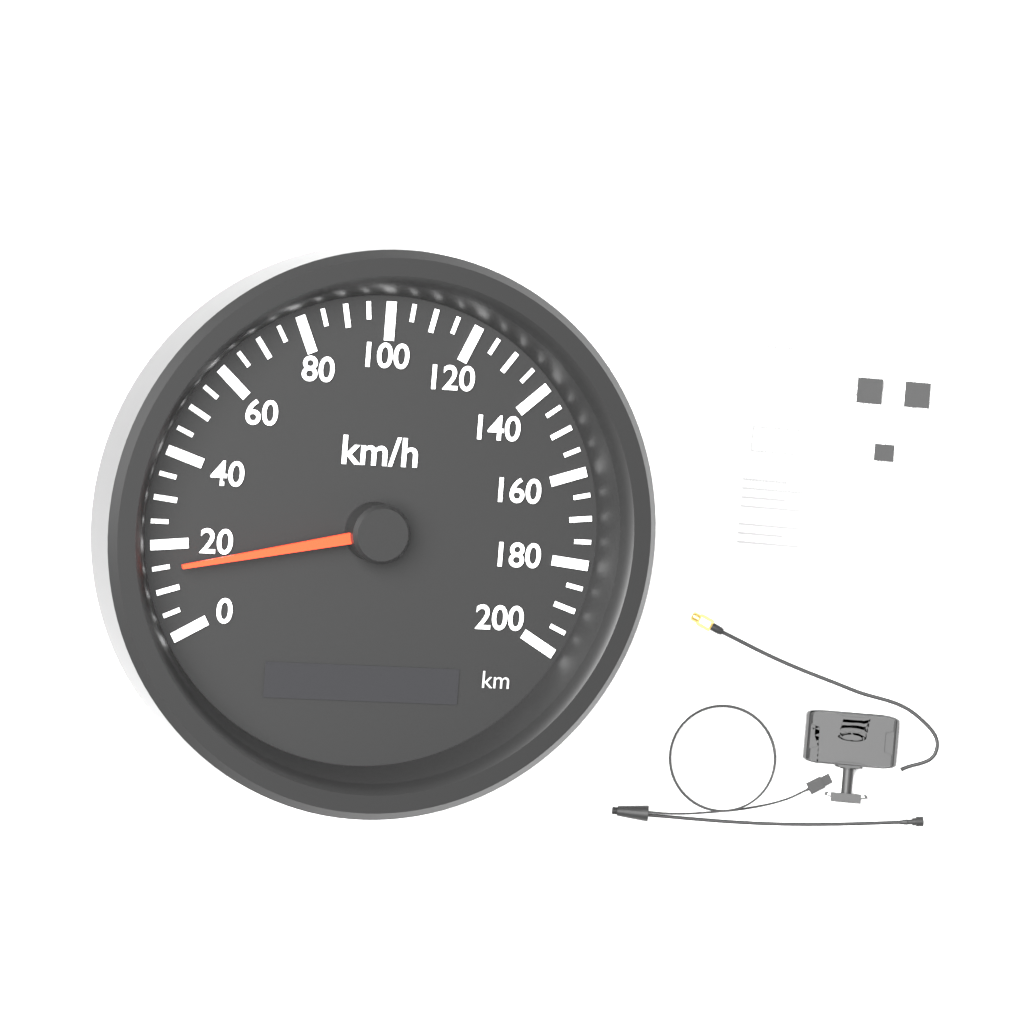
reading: 15 km/h
